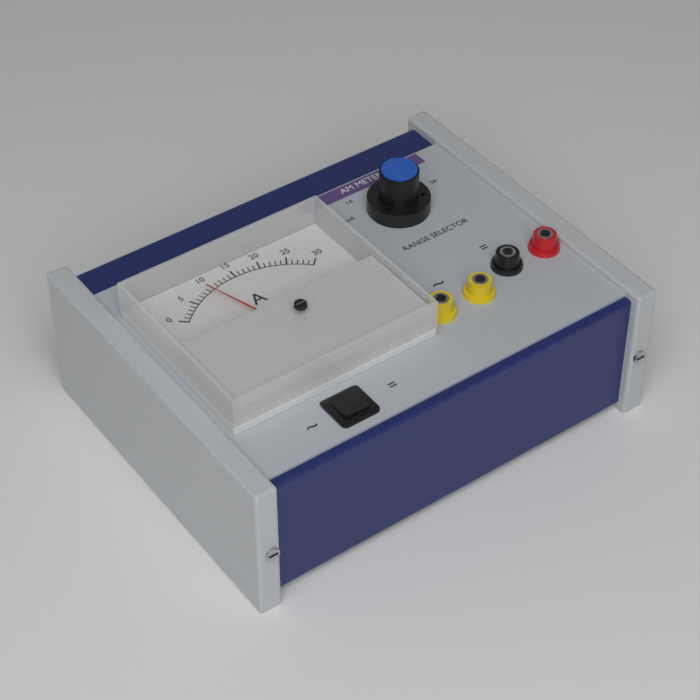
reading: 9 A
